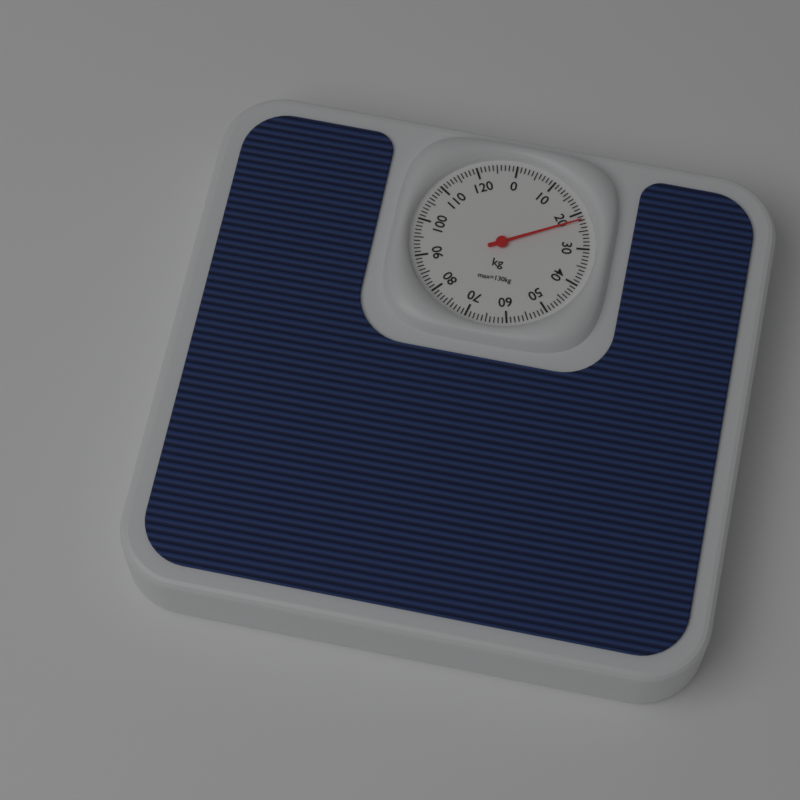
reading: 22 kg
